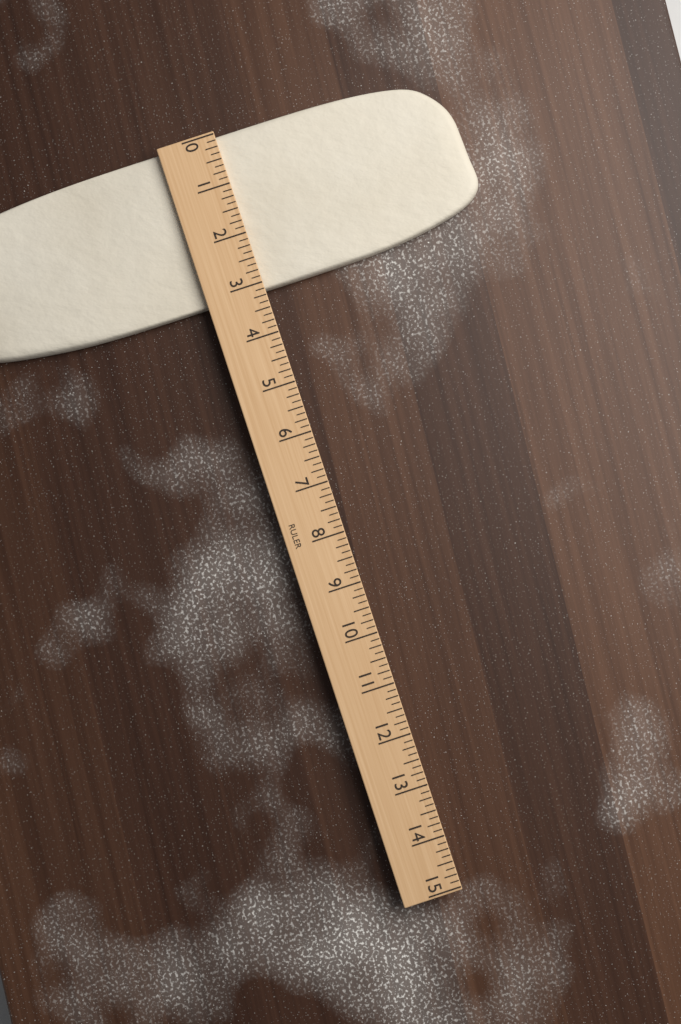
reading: 3.125 (no unit)
